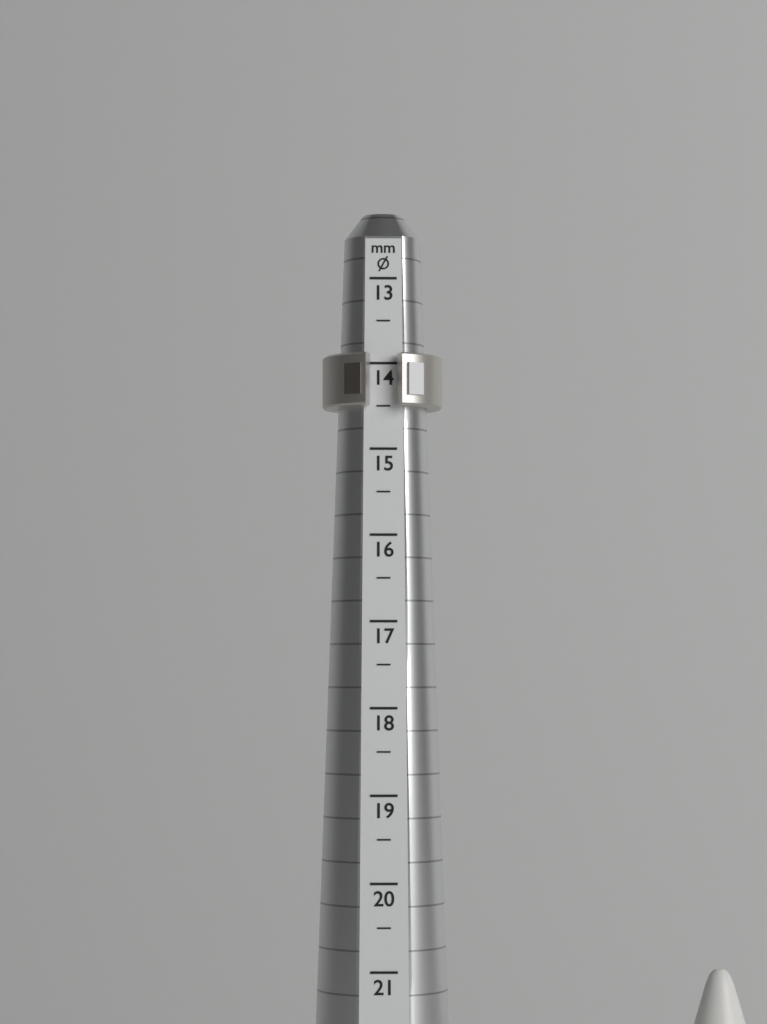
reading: 14.5 mm
